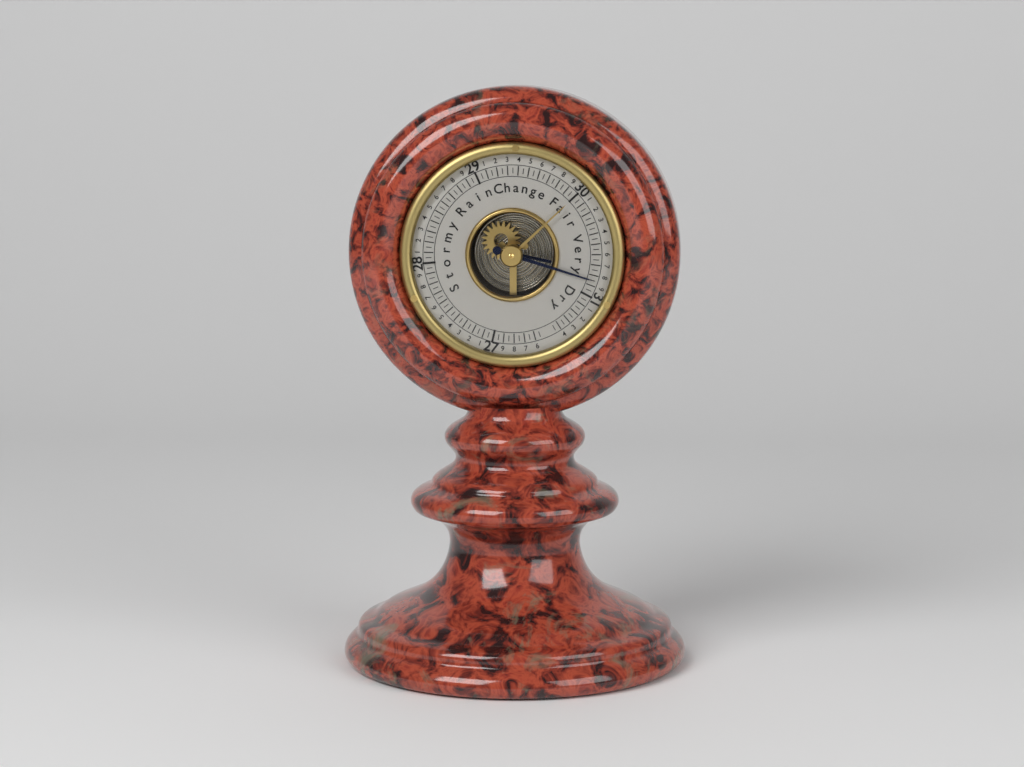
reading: 30.85 (no unit)
